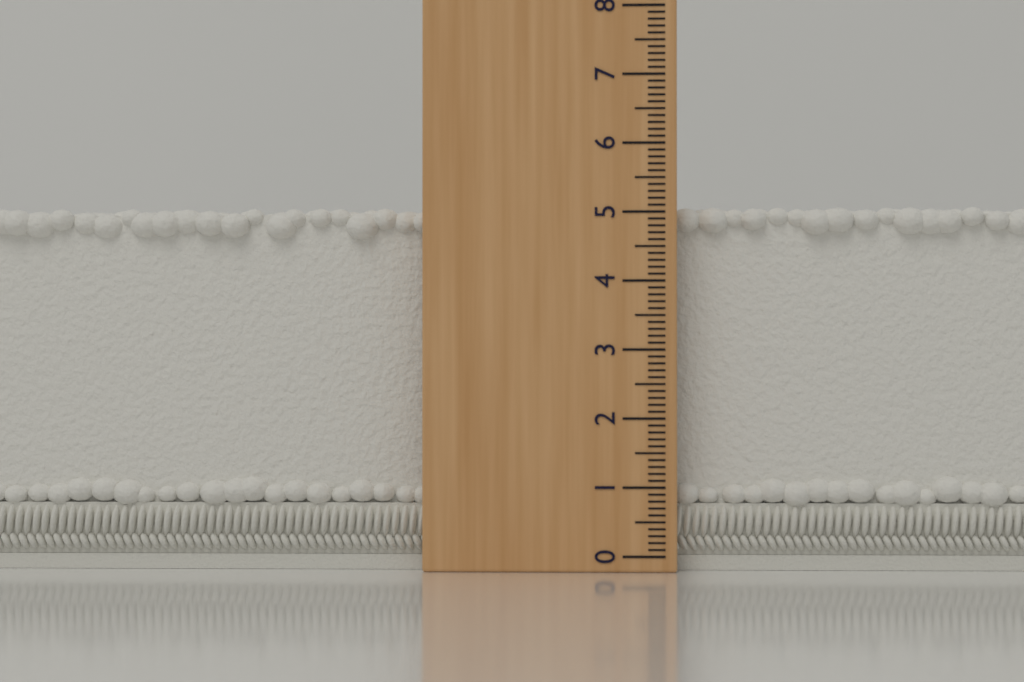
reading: 5.1 (no unit)
